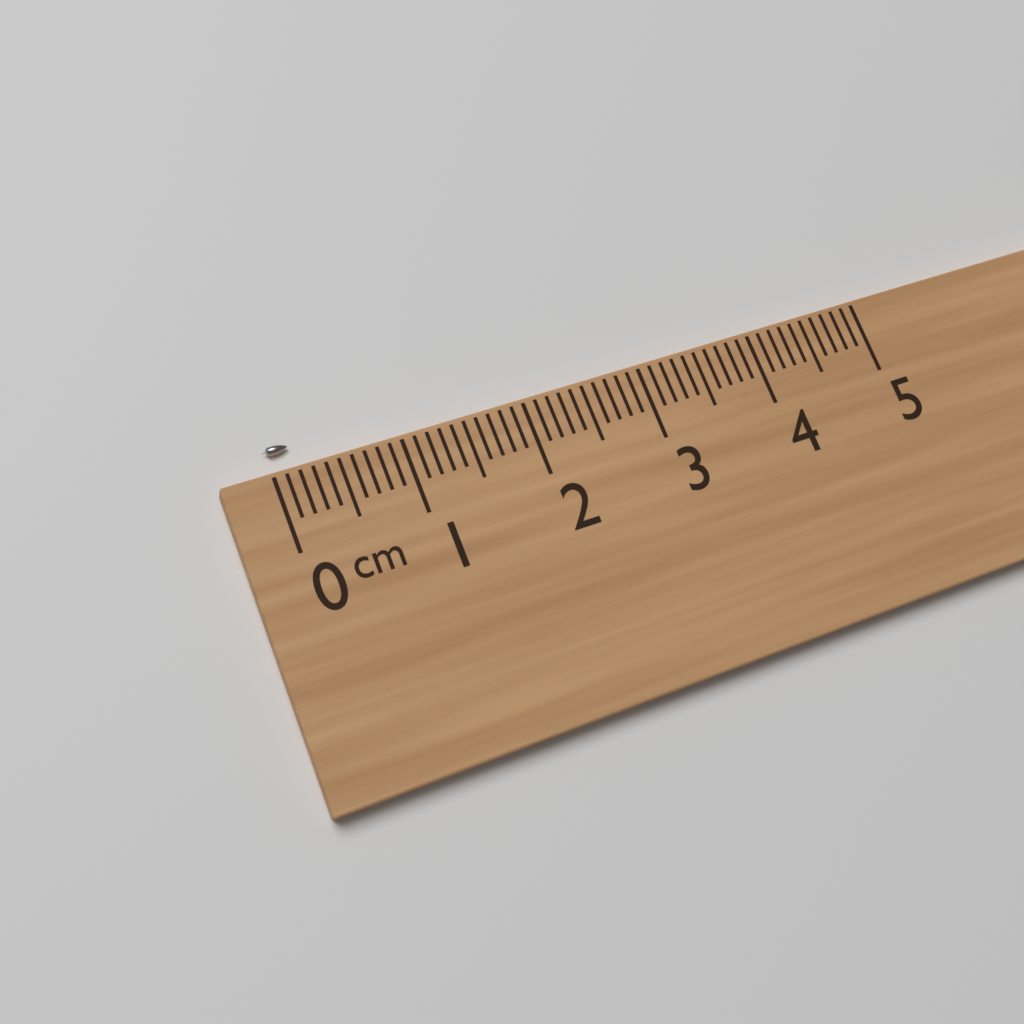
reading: 0.2 cm
